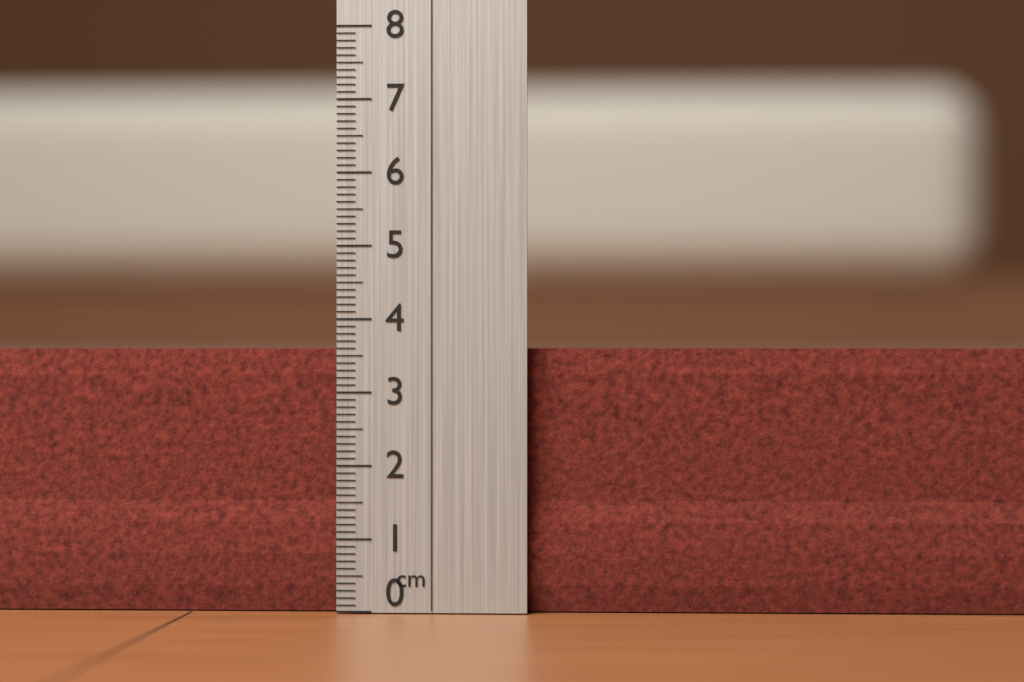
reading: 3.6 cm
